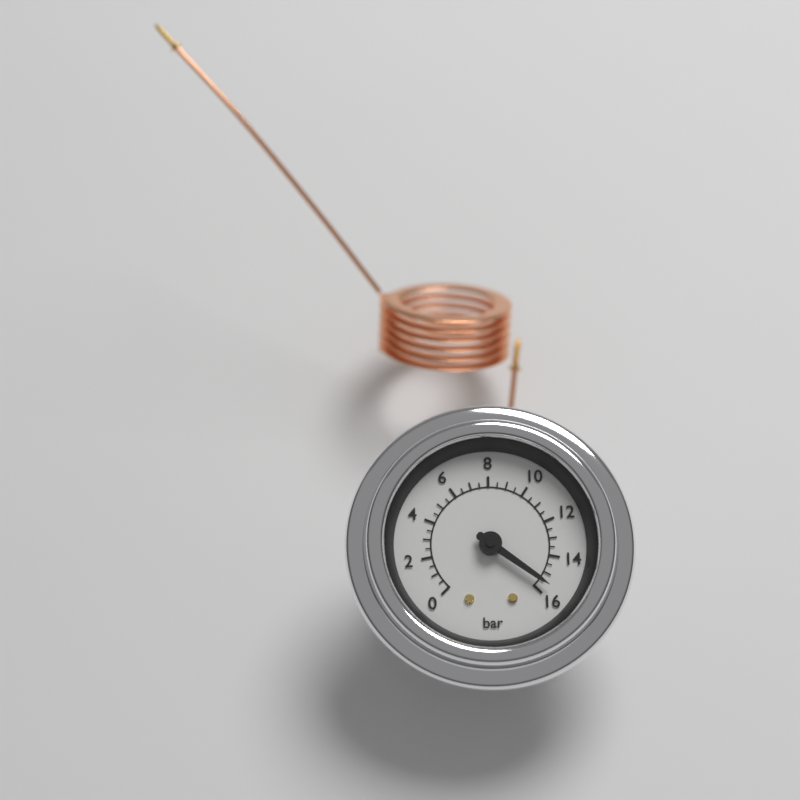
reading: 15.5 bar
